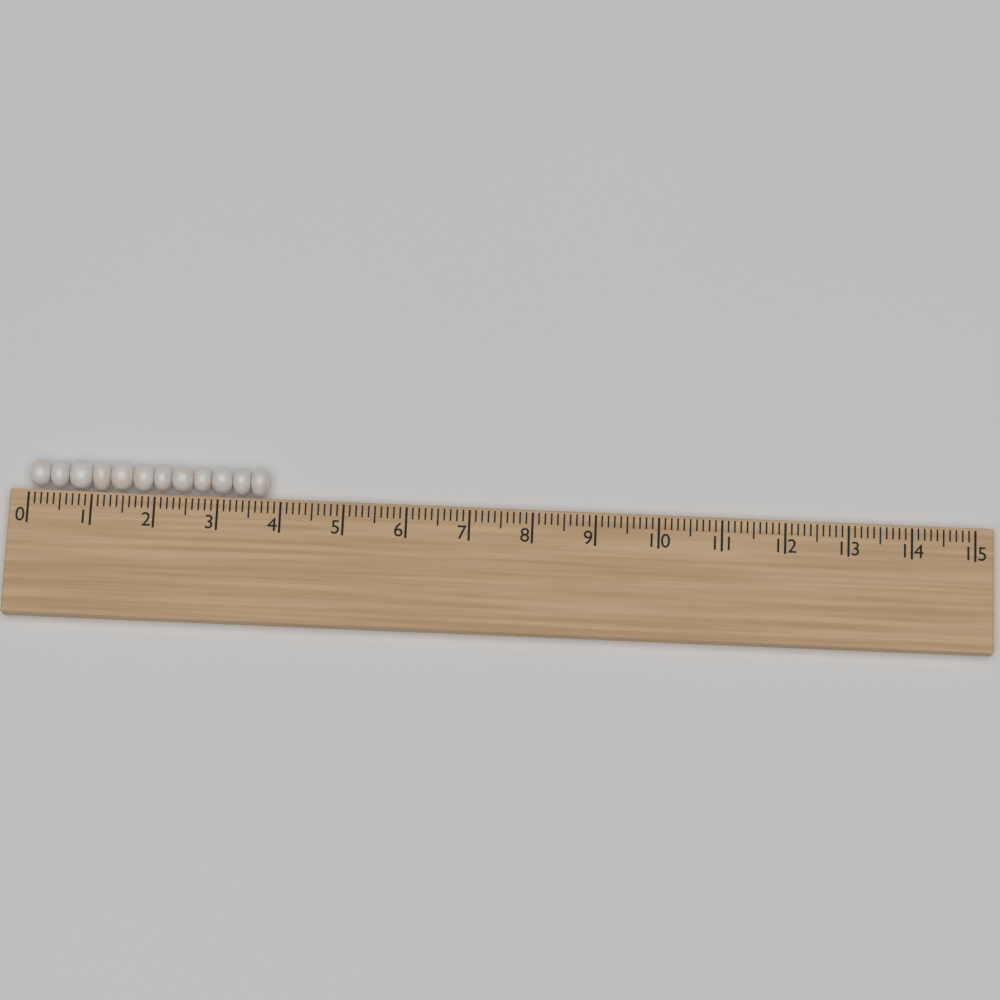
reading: 3.8 (no unit)
